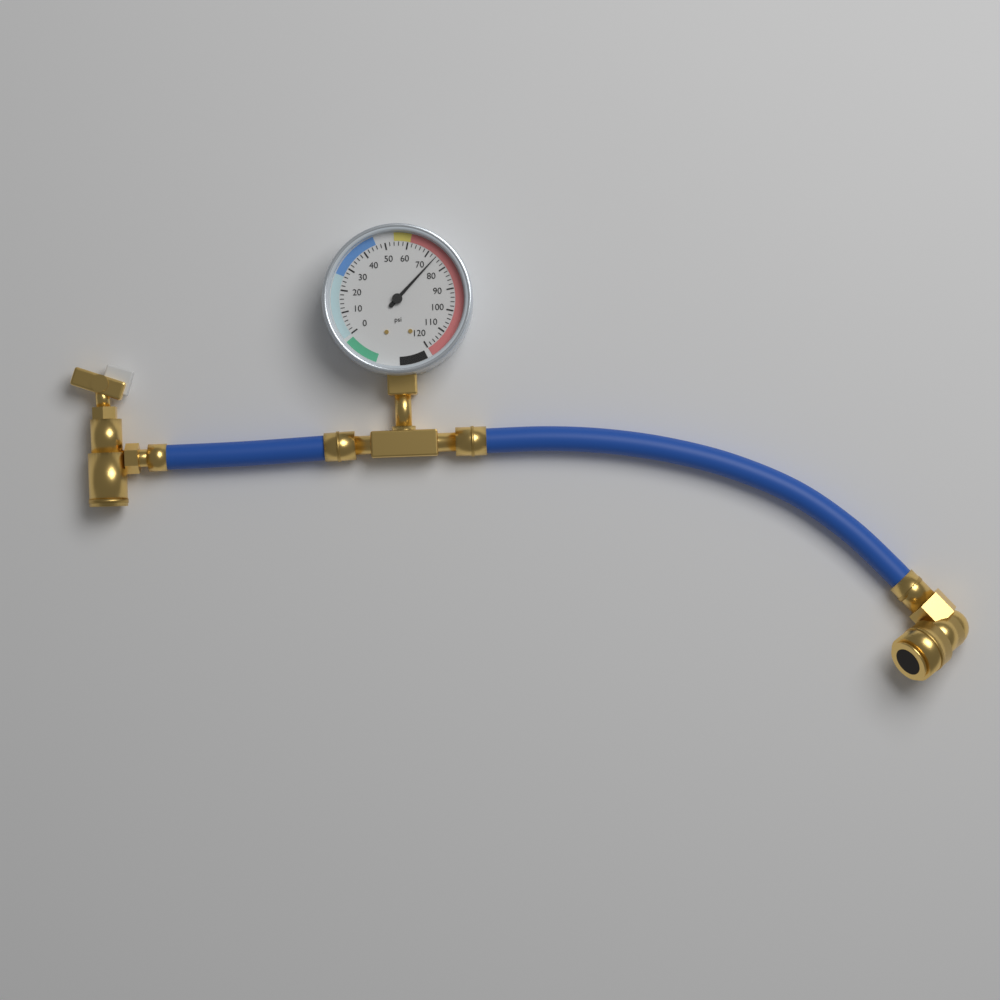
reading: 74 psi
